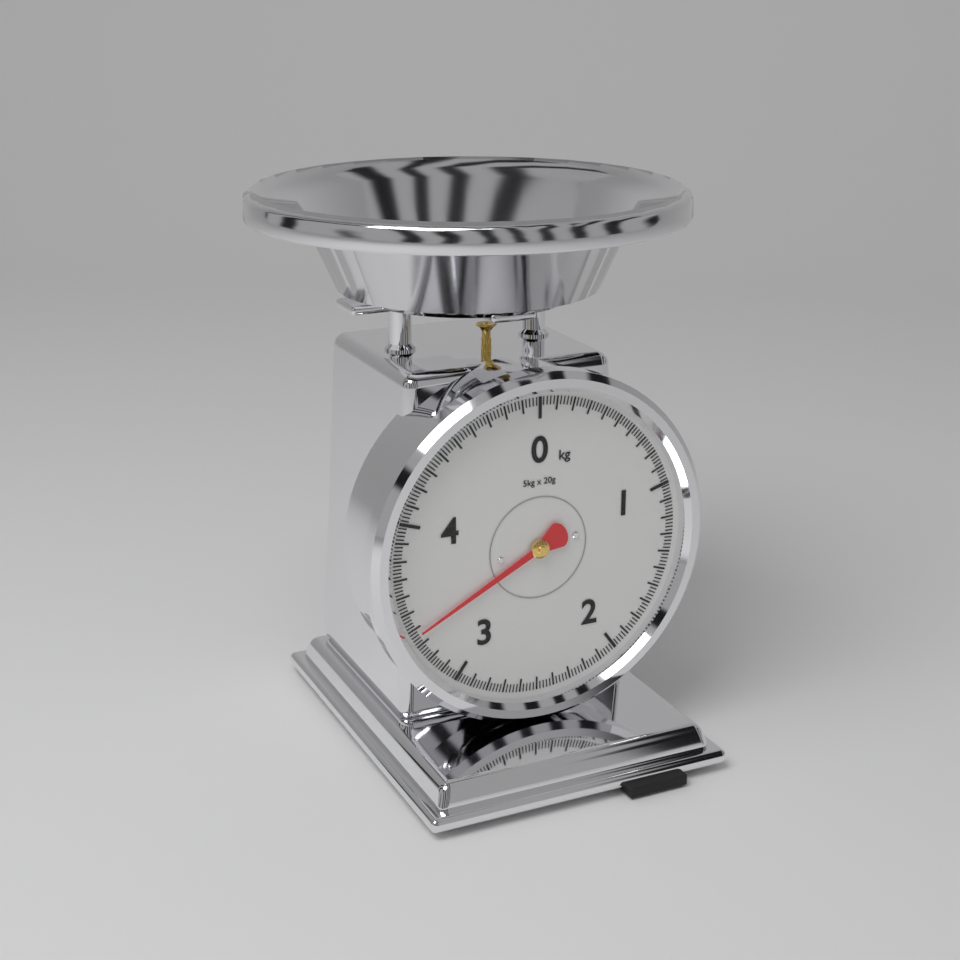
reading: 3.36 kg
